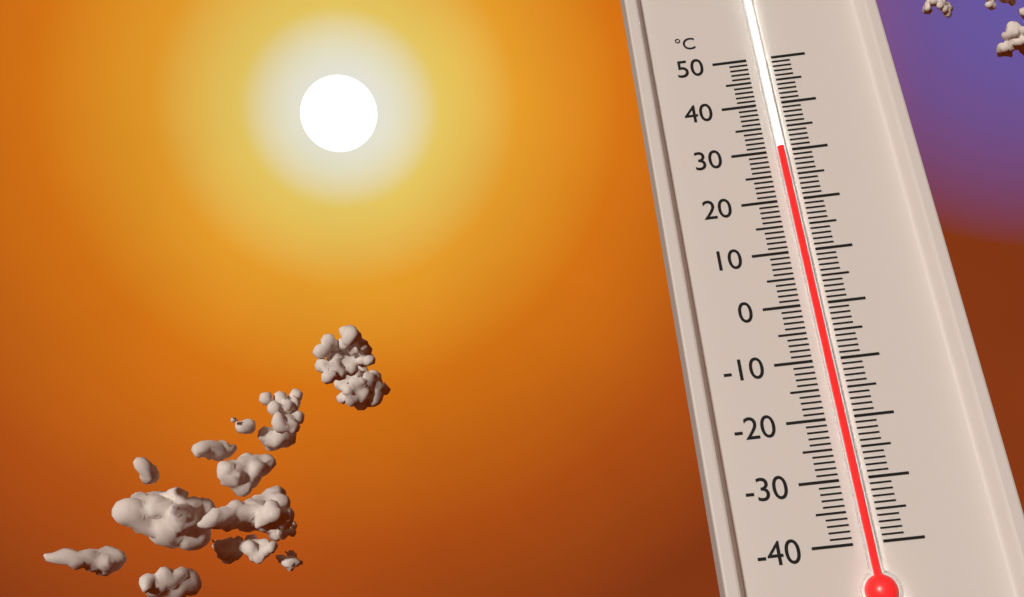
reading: 30 °C
